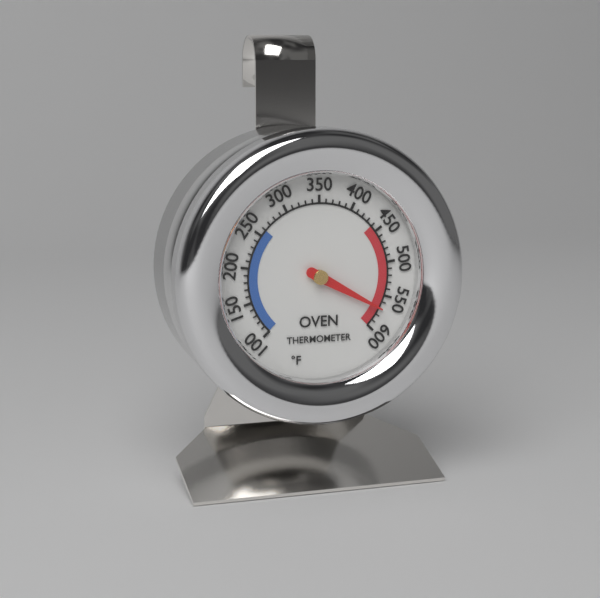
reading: 570 °F
